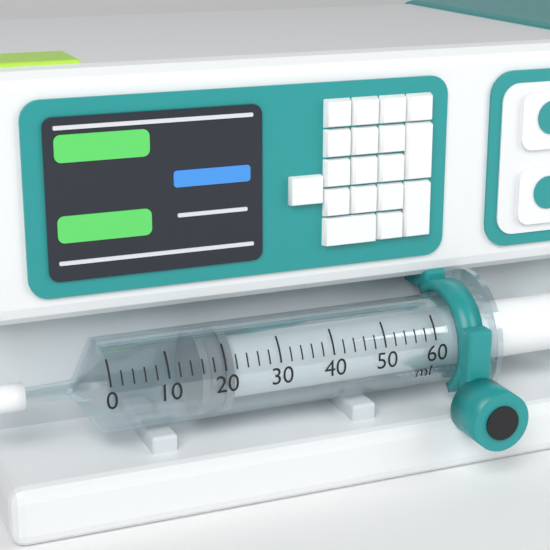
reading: 16 ml
